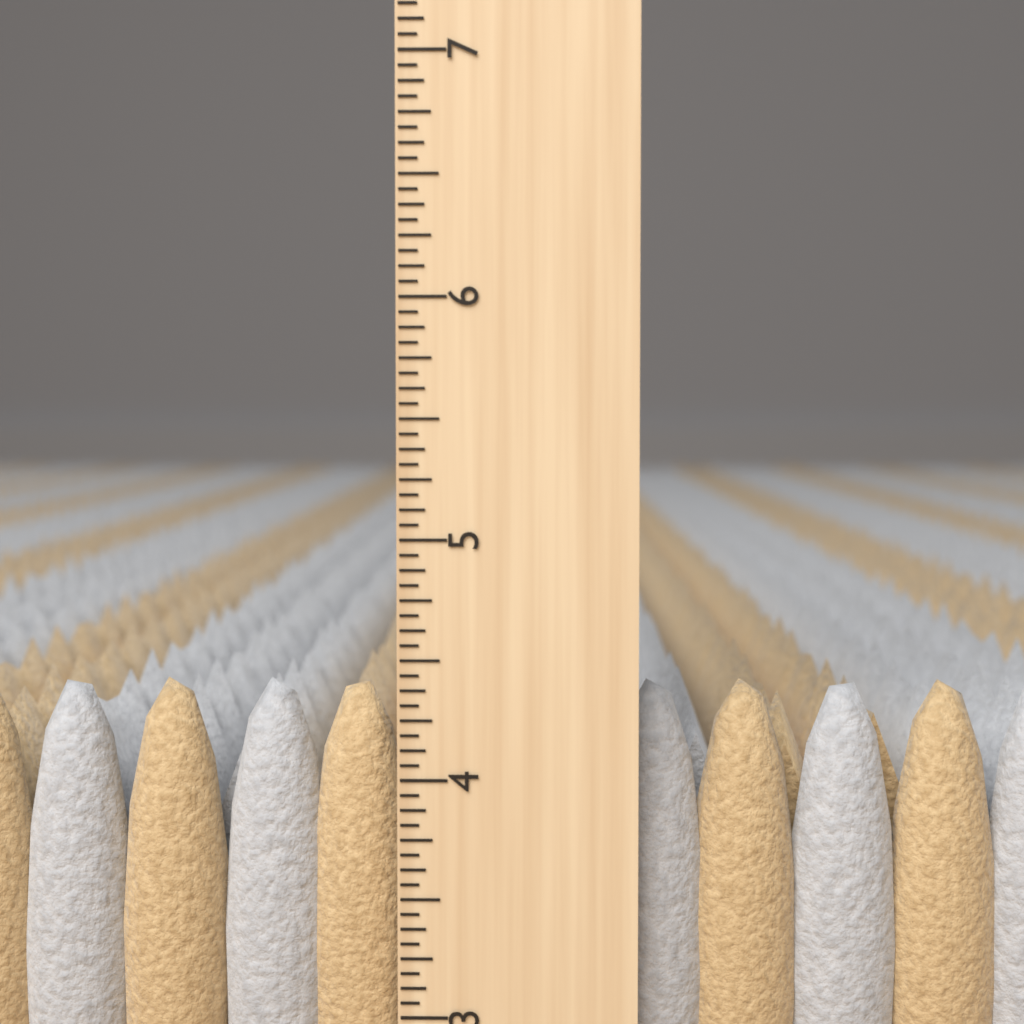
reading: 4.3750 inch
